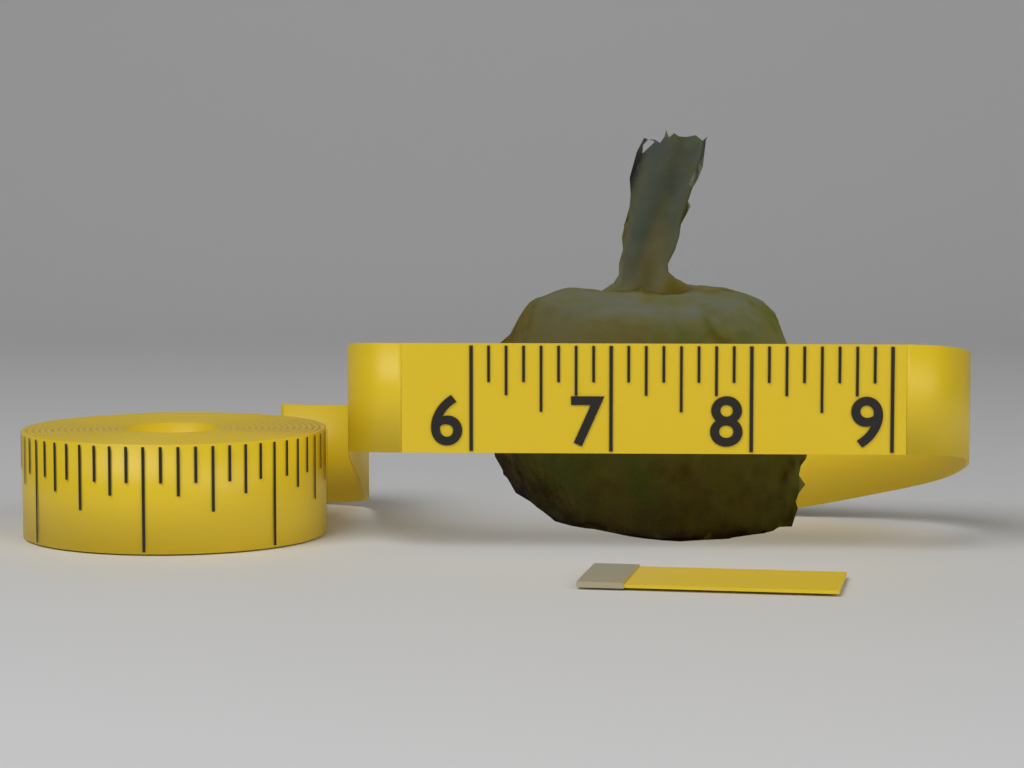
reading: 8.500 (no unit)
